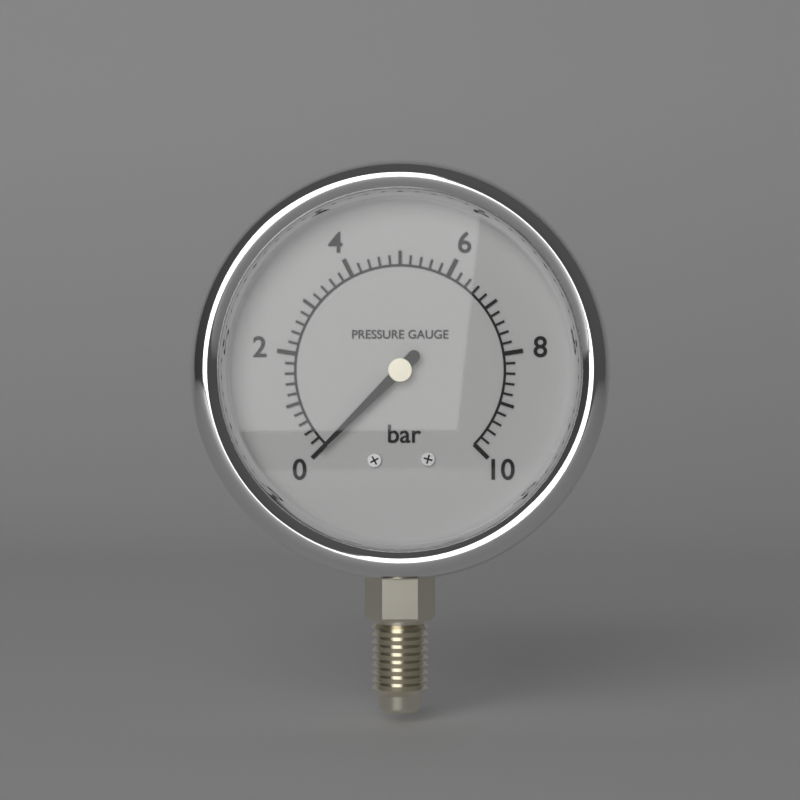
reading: 0.0 bar
